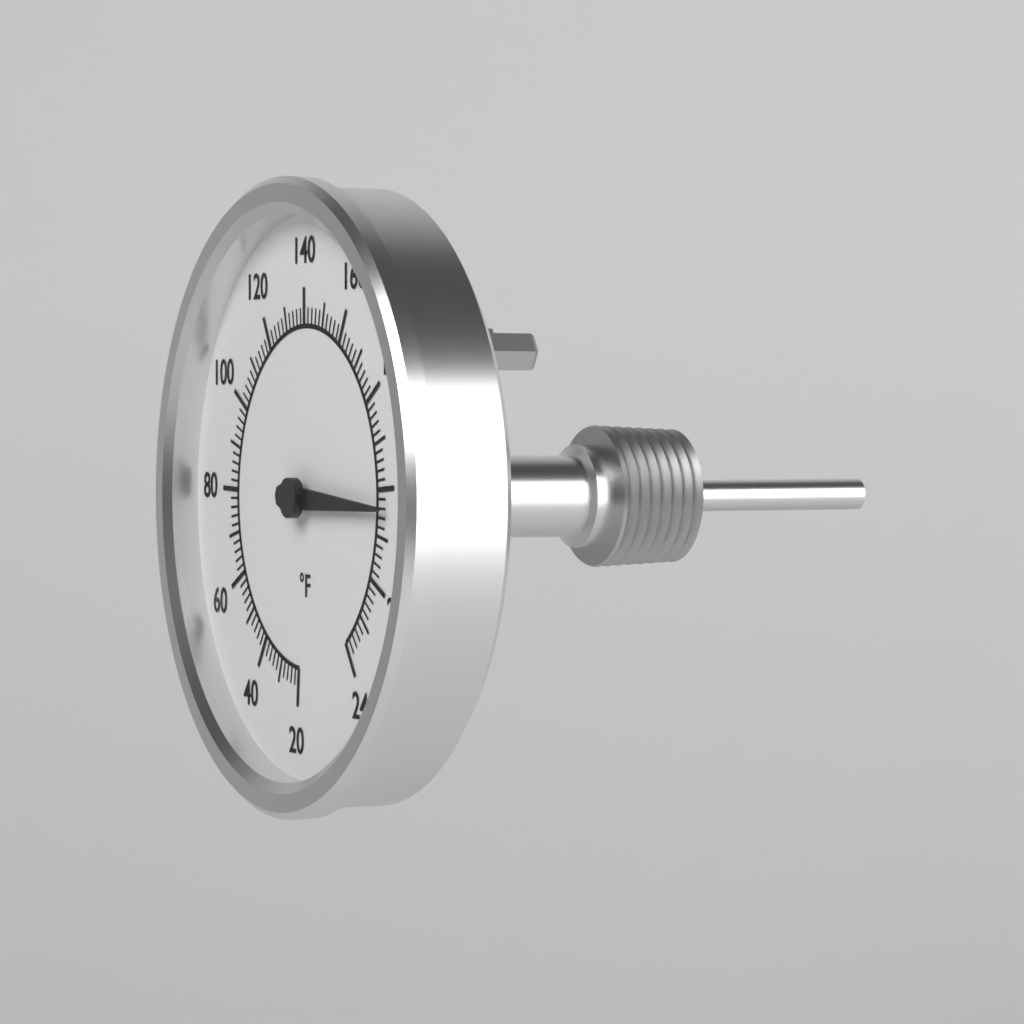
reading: 204 °F
